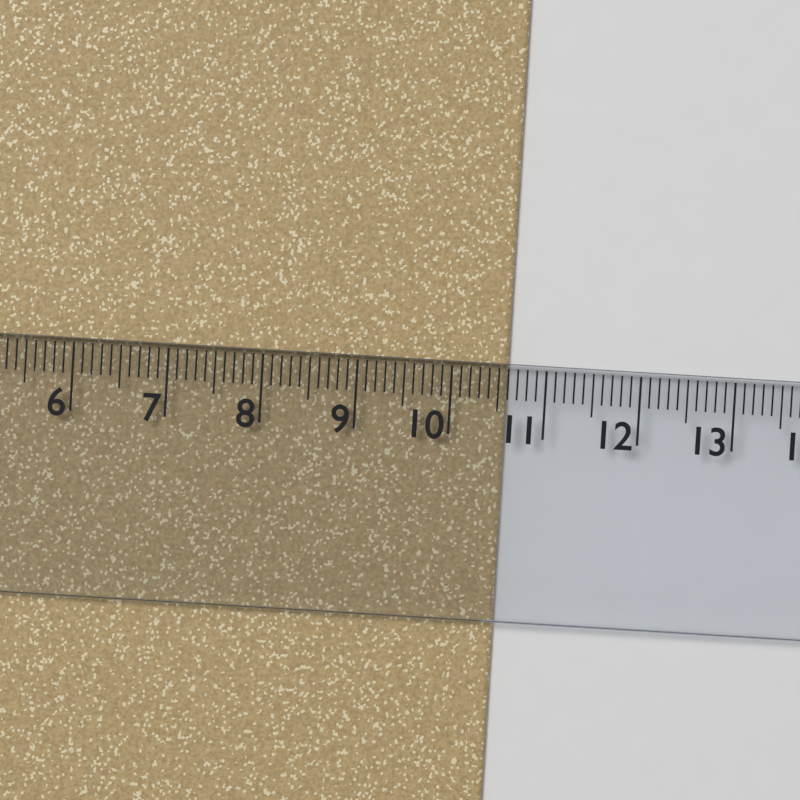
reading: 10.6 cm
